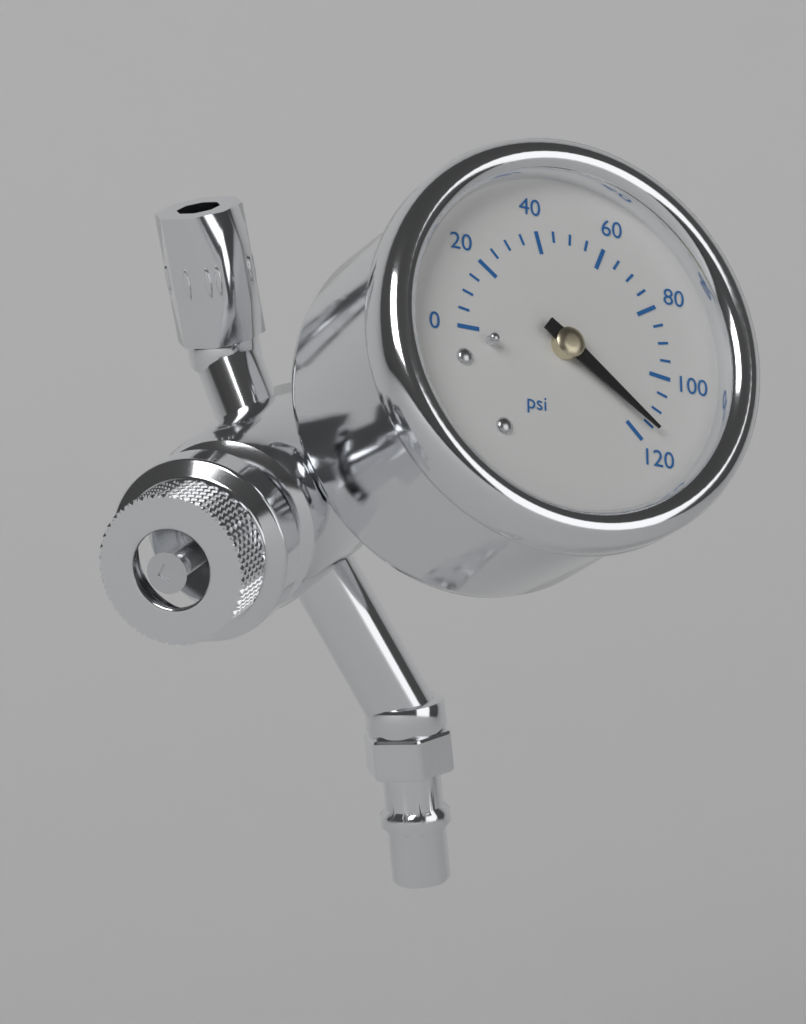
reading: 115 psi
